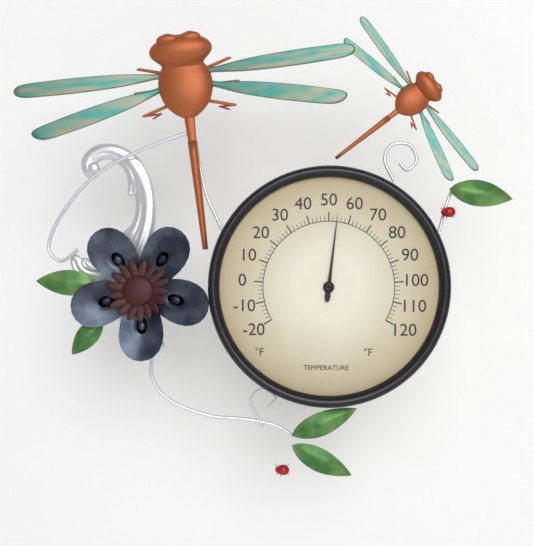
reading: 54 °F
